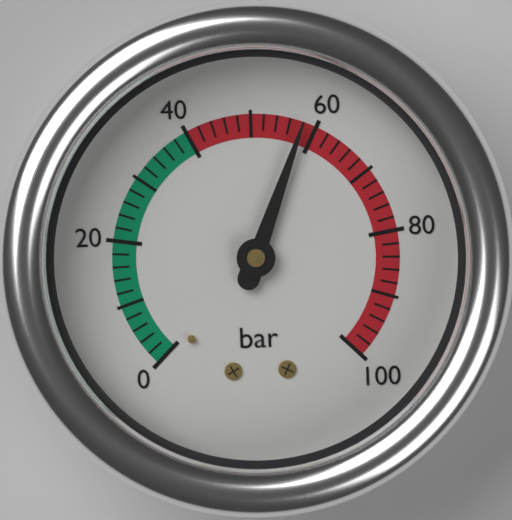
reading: 58 bar
